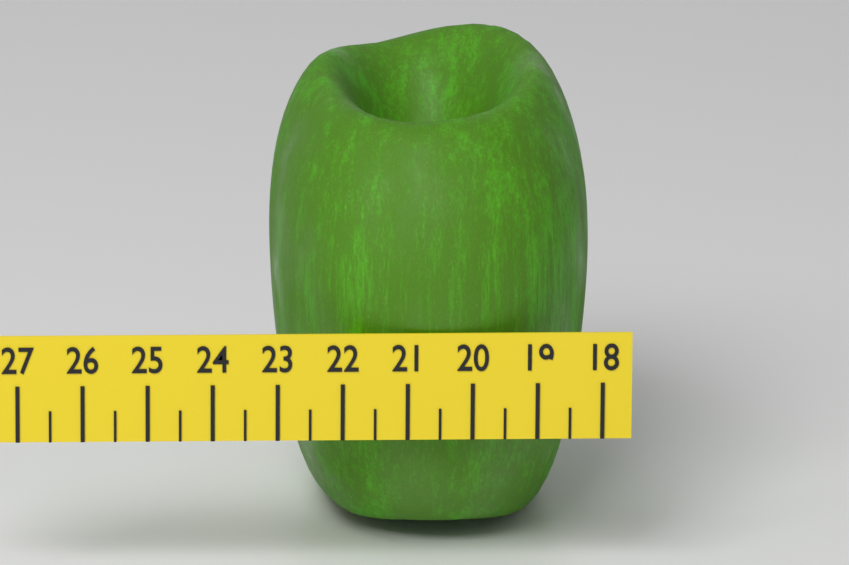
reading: 23.0 (no unit)
